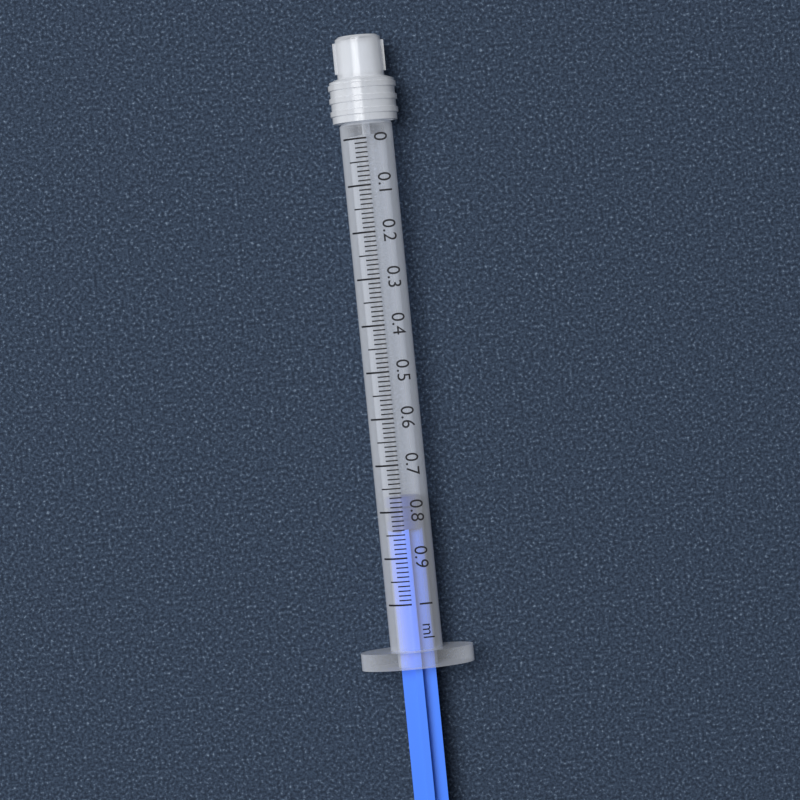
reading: 0.77 ml
